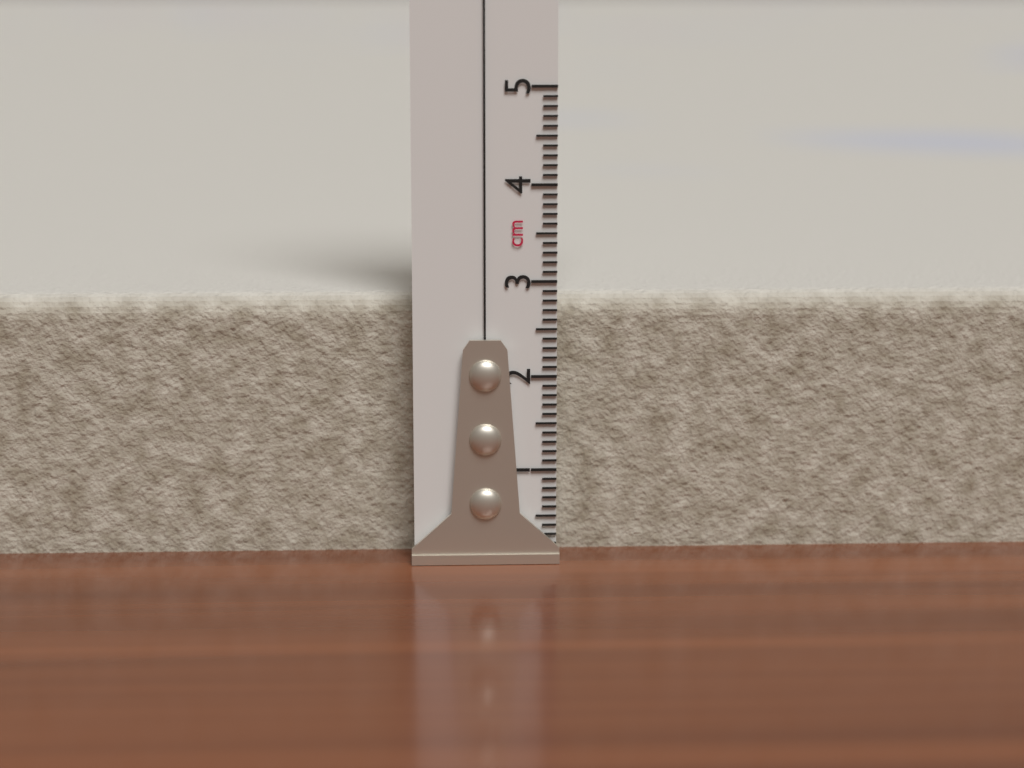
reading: 2.8 cm
